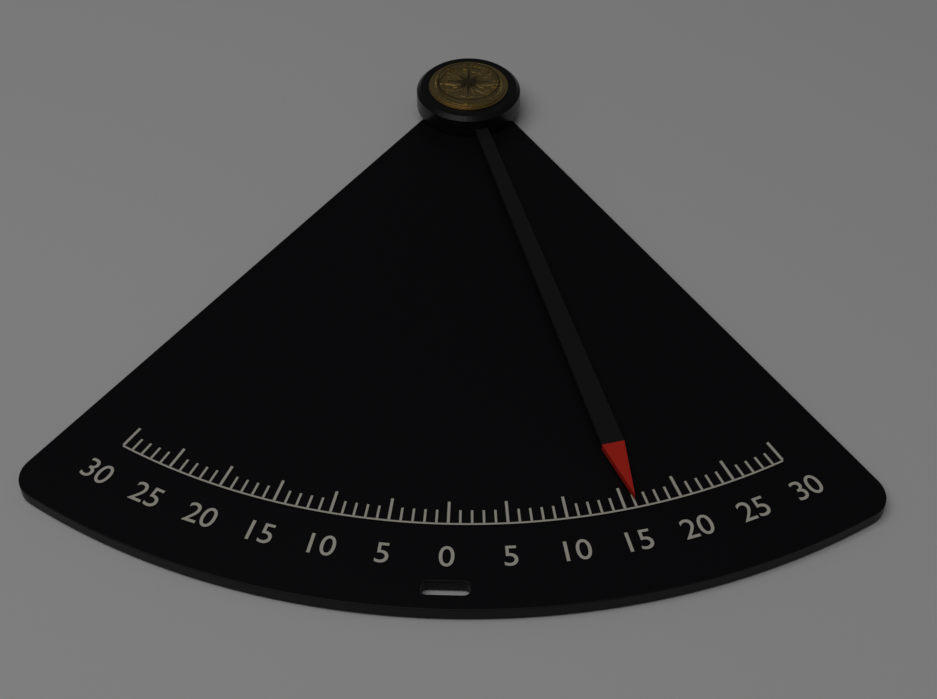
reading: 16 (no unit)
